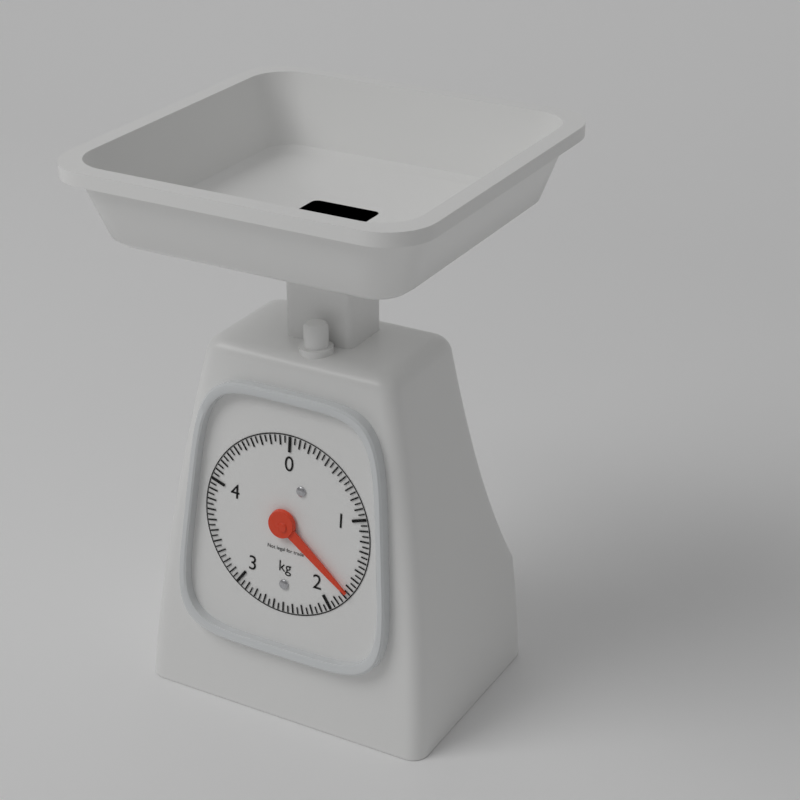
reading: 1.75 kg
